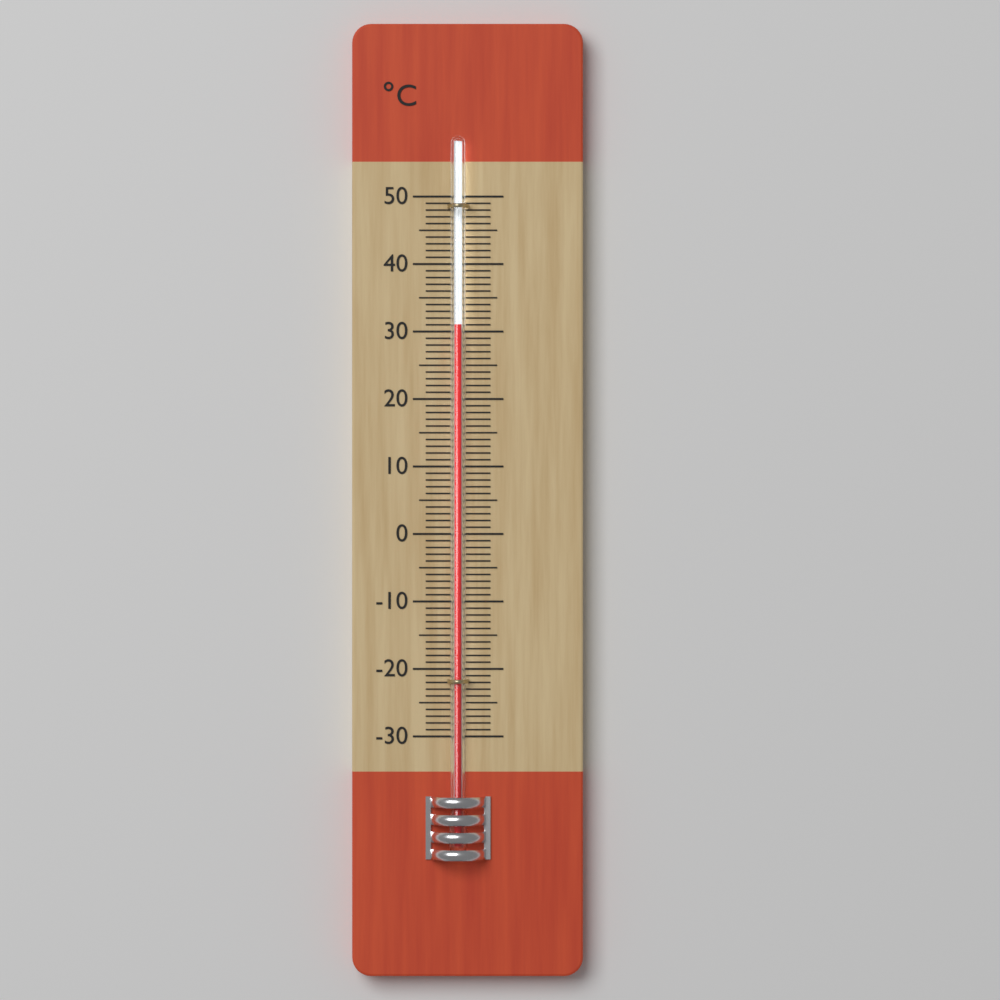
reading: 31 °C
